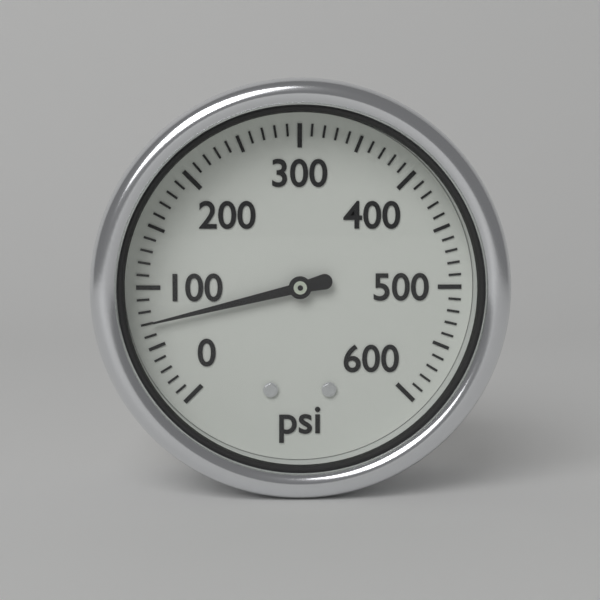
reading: 70 psi
